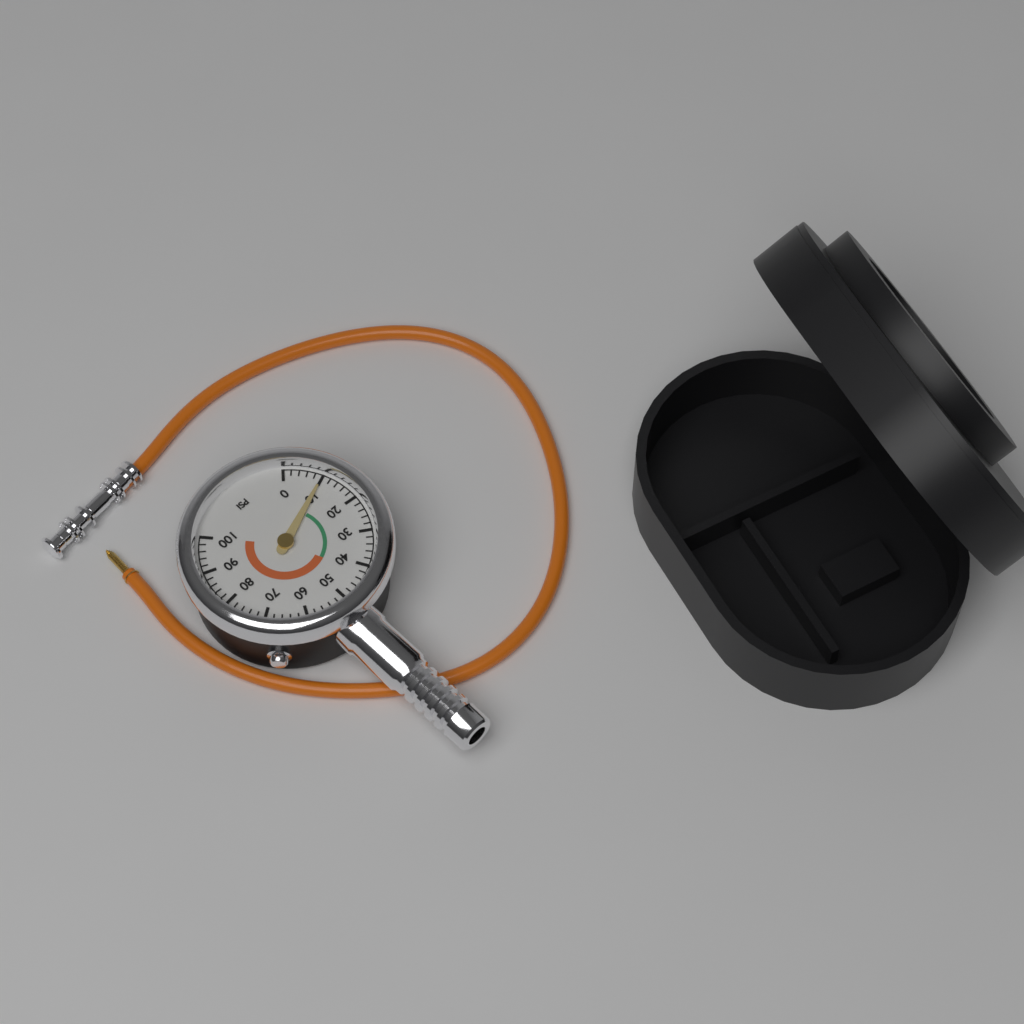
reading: 10 psi
